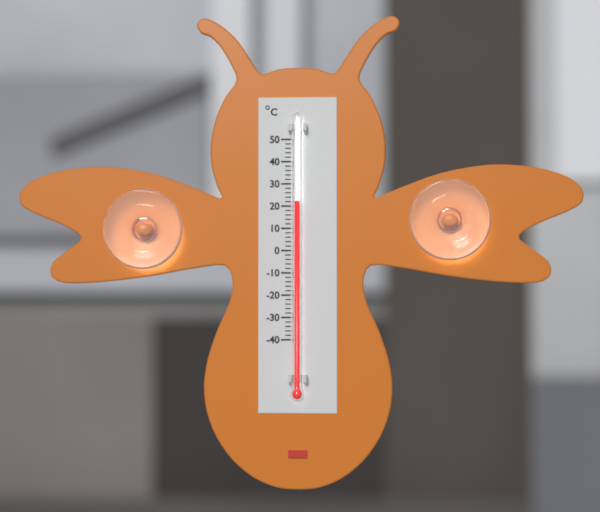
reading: 22 °C
